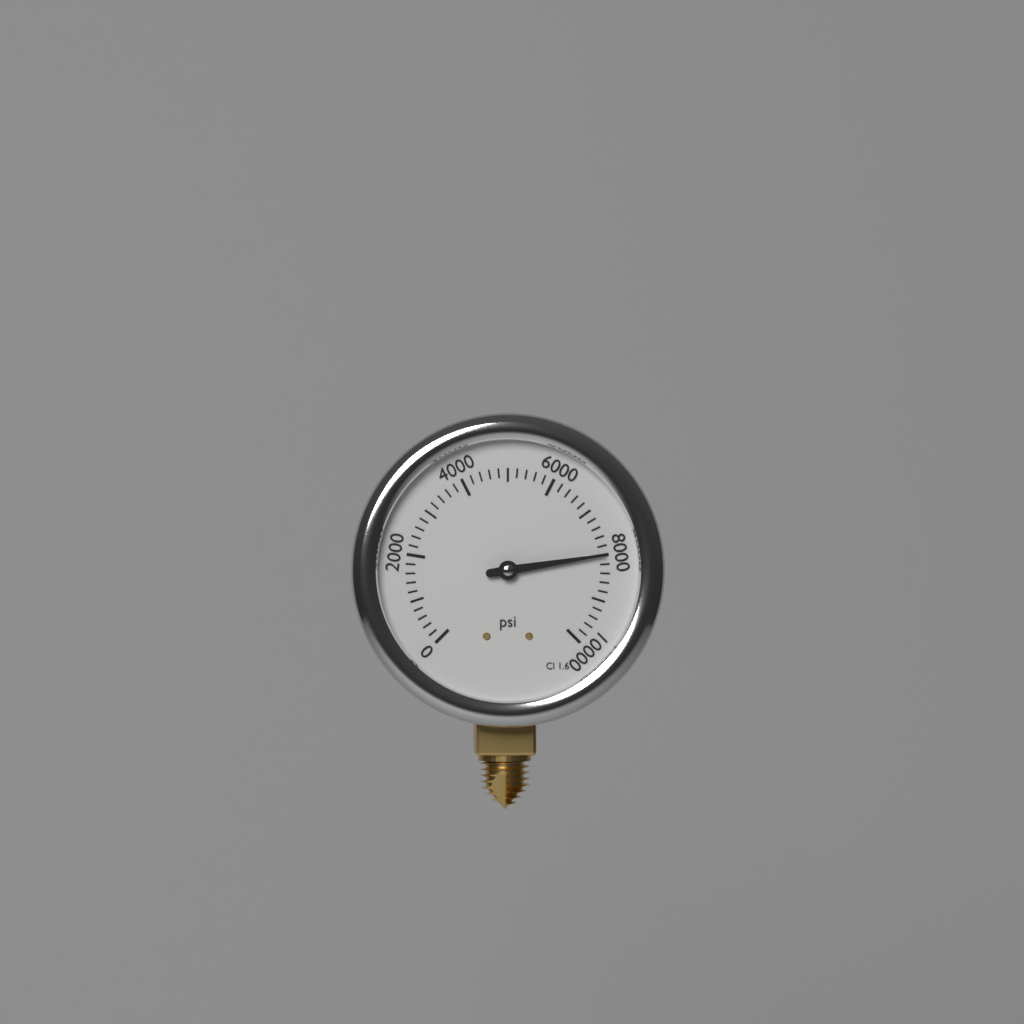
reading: 8000 psi
